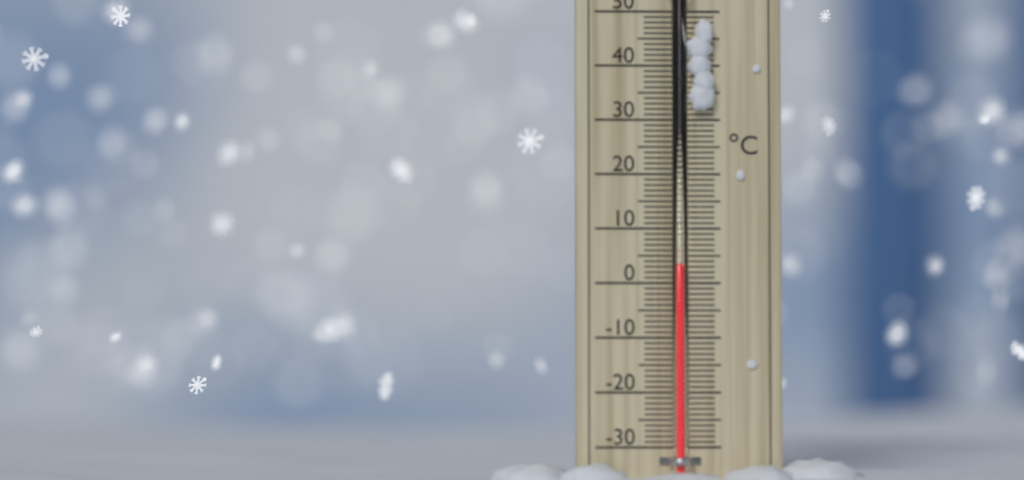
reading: 3 °C
